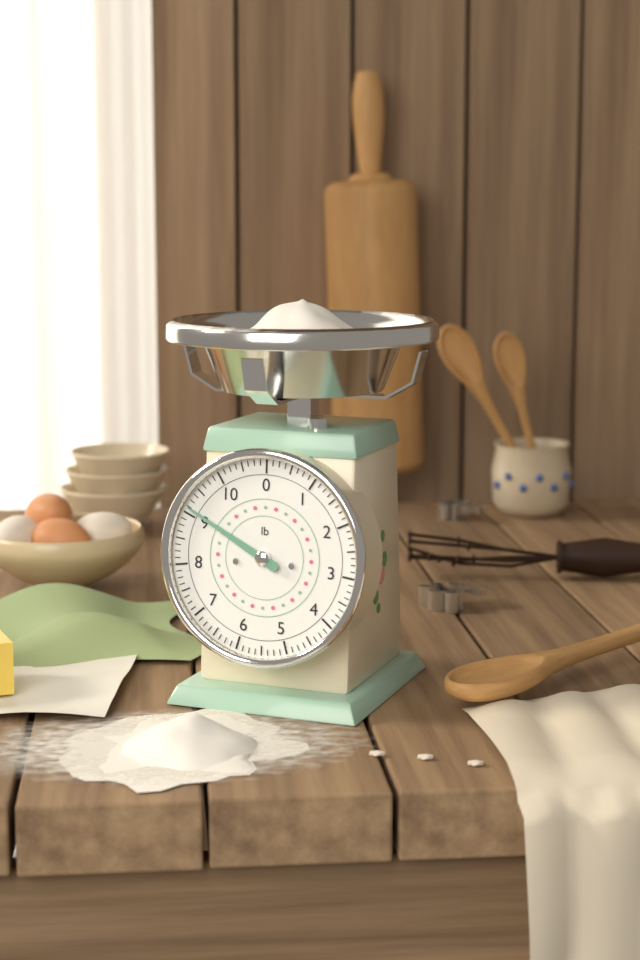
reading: 9.125 lb
